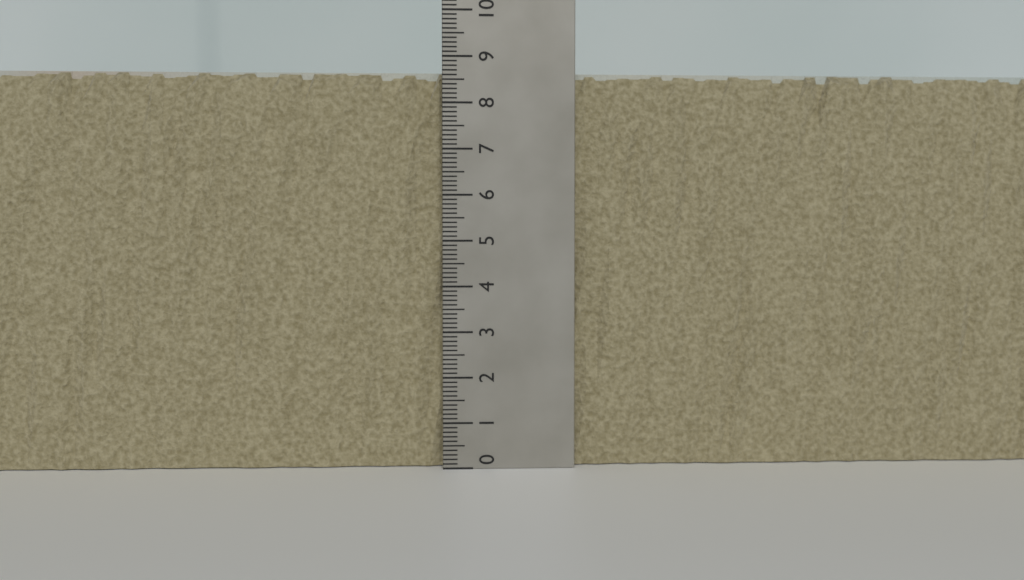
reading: 8.7 (no unit)
